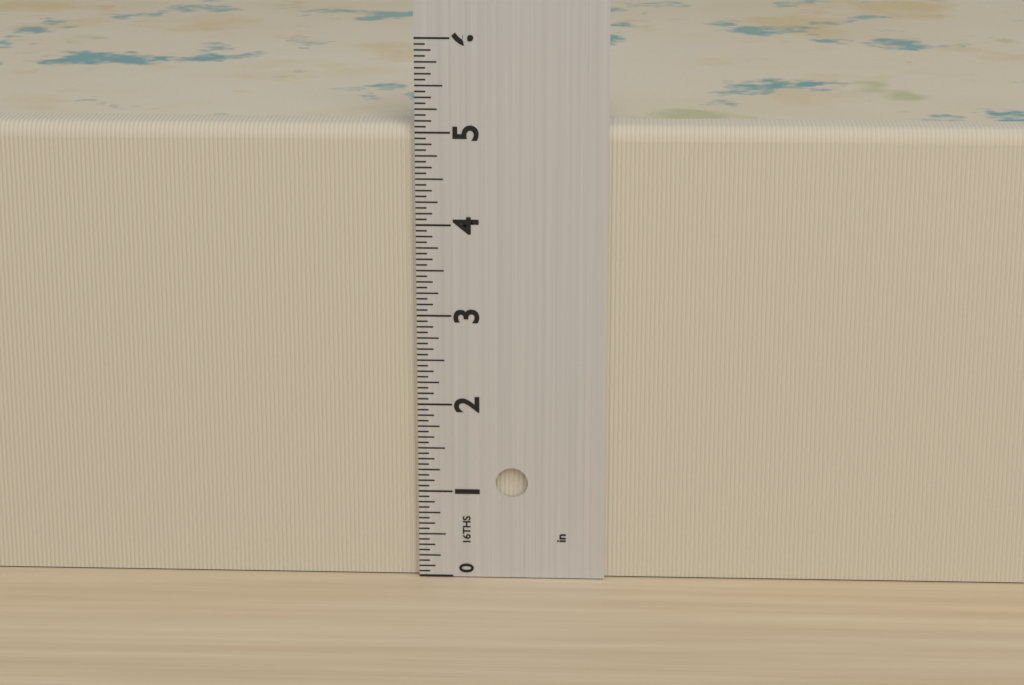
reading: 5.0625 in
